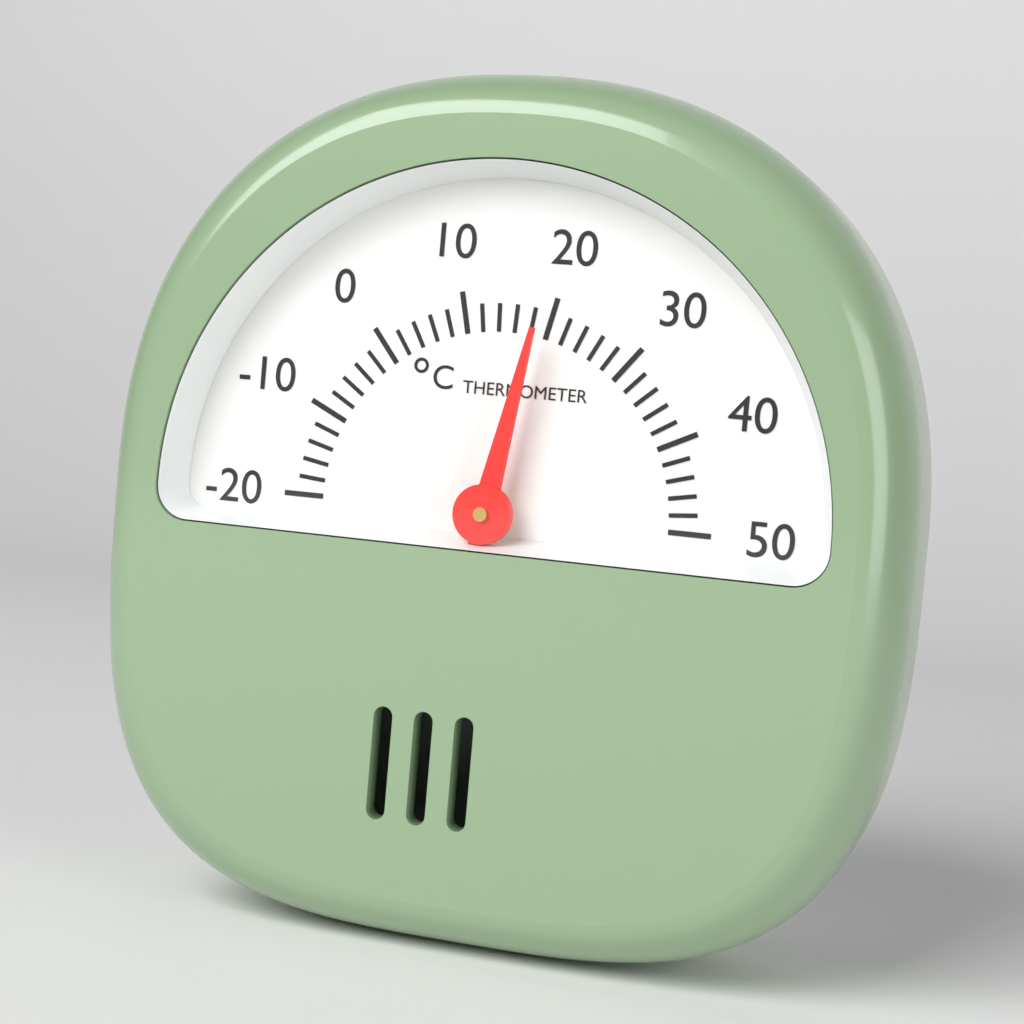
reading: 19 °C
